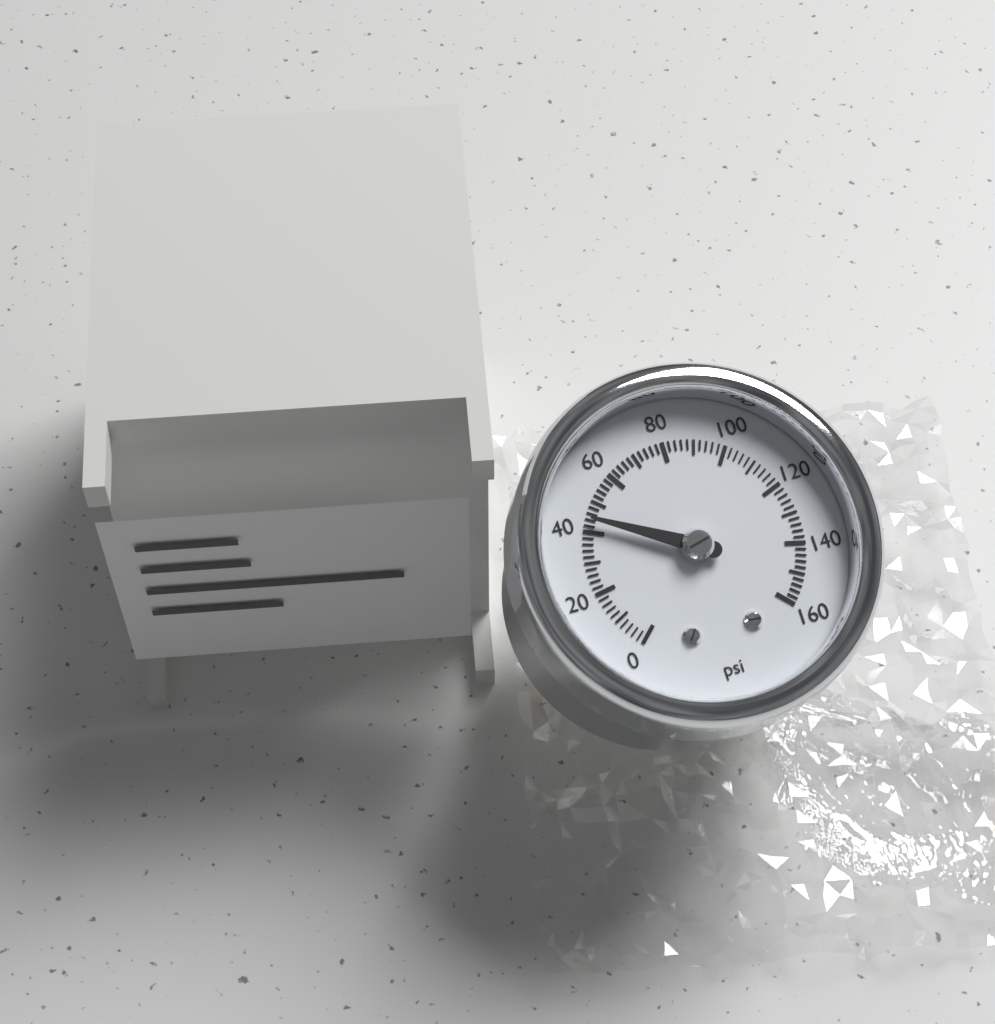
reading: 44 psi
